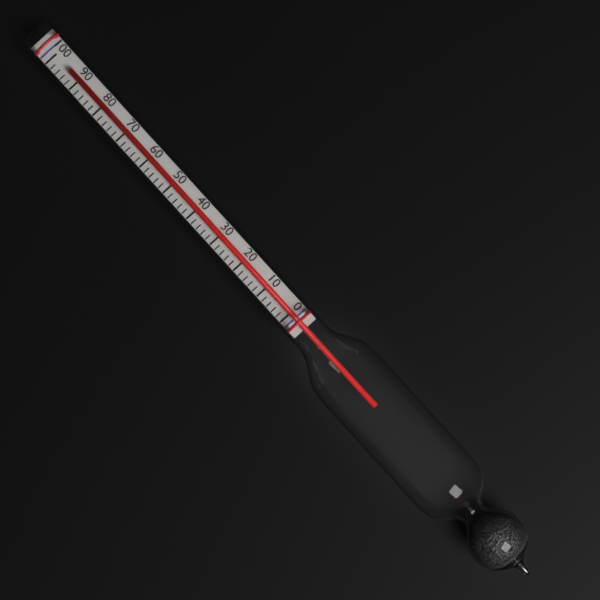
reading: 94 (no unit)
